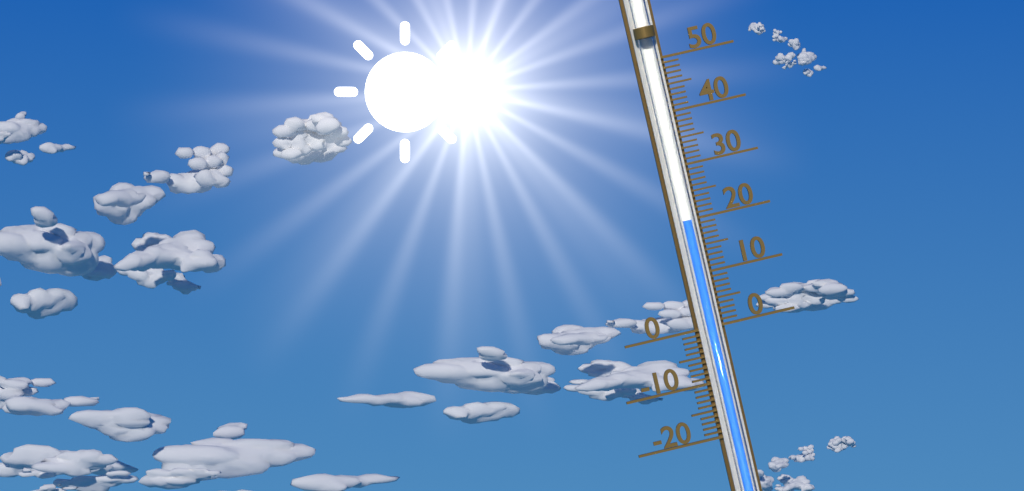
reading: 20 (no unit)
